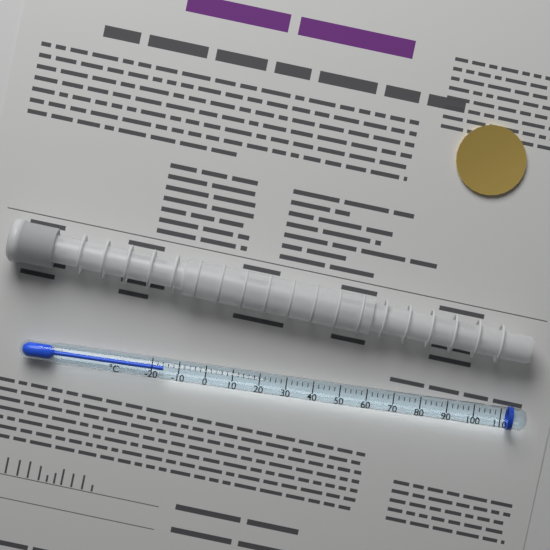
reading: -16 °C
